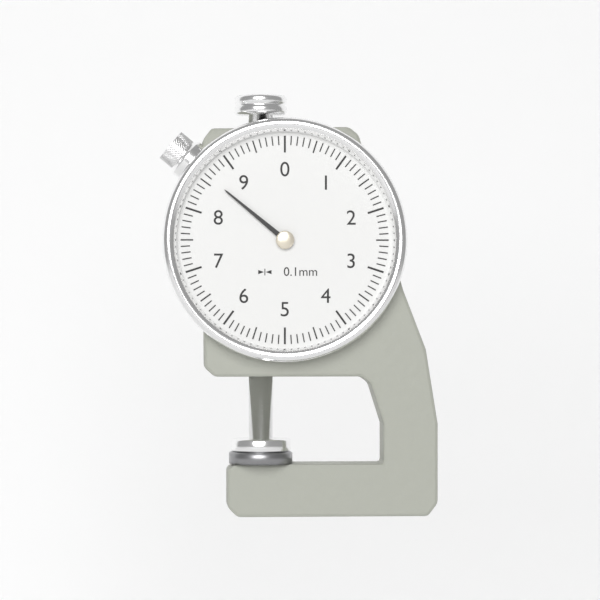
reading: 8.6 mm
